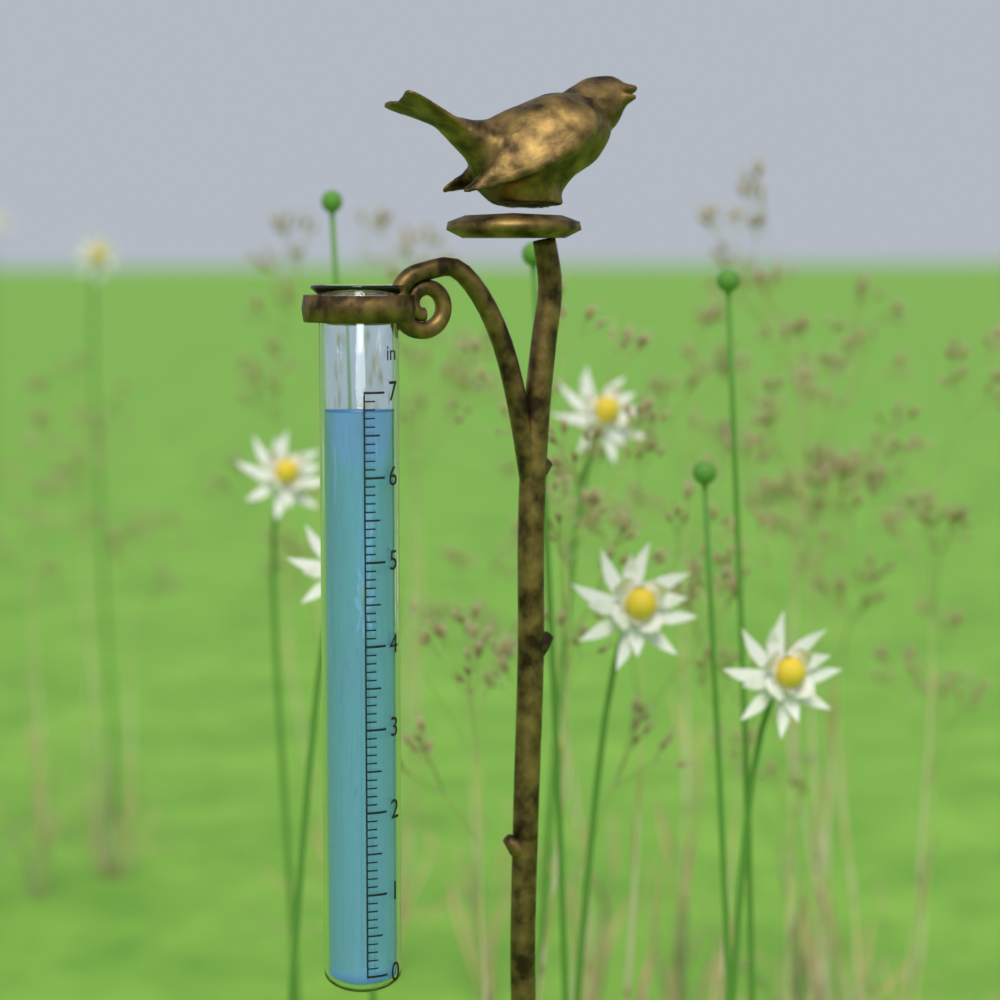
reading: 6.8 in
